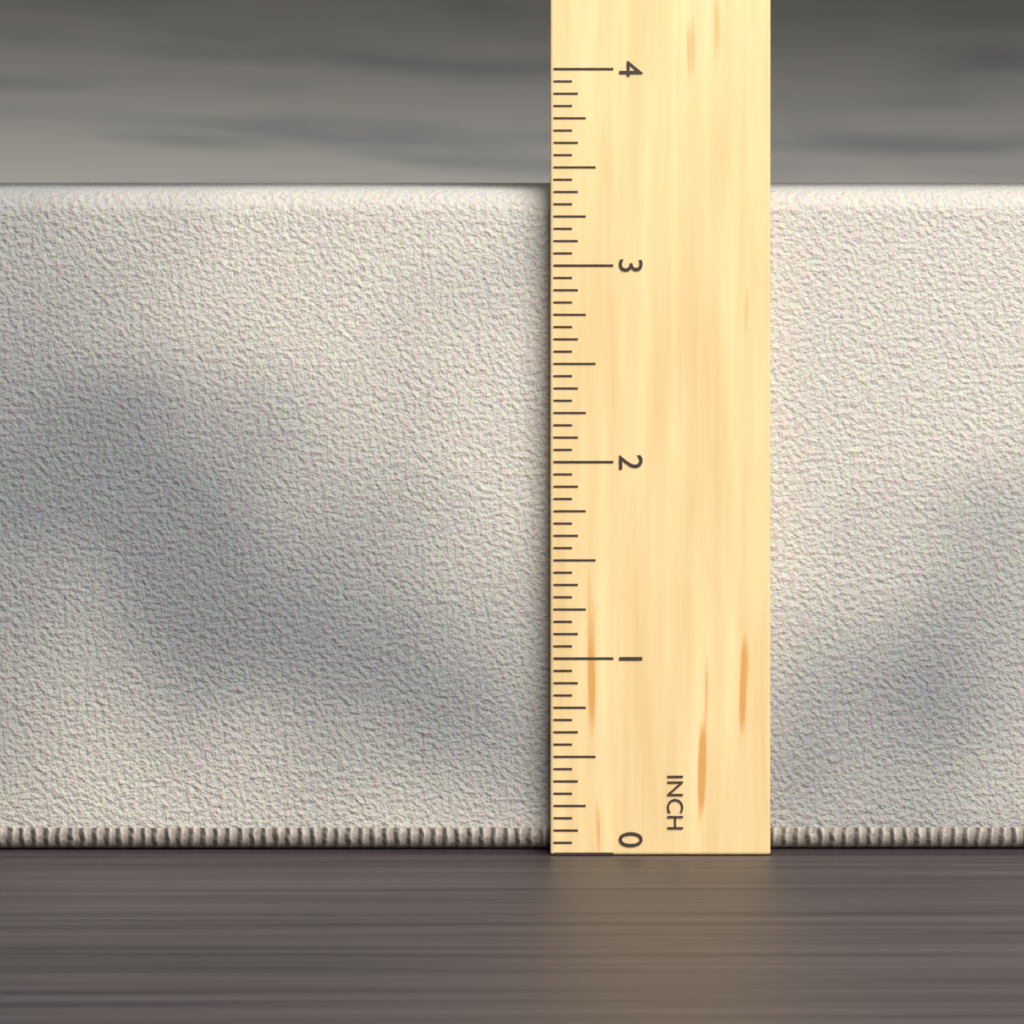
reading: 3.3750 in
